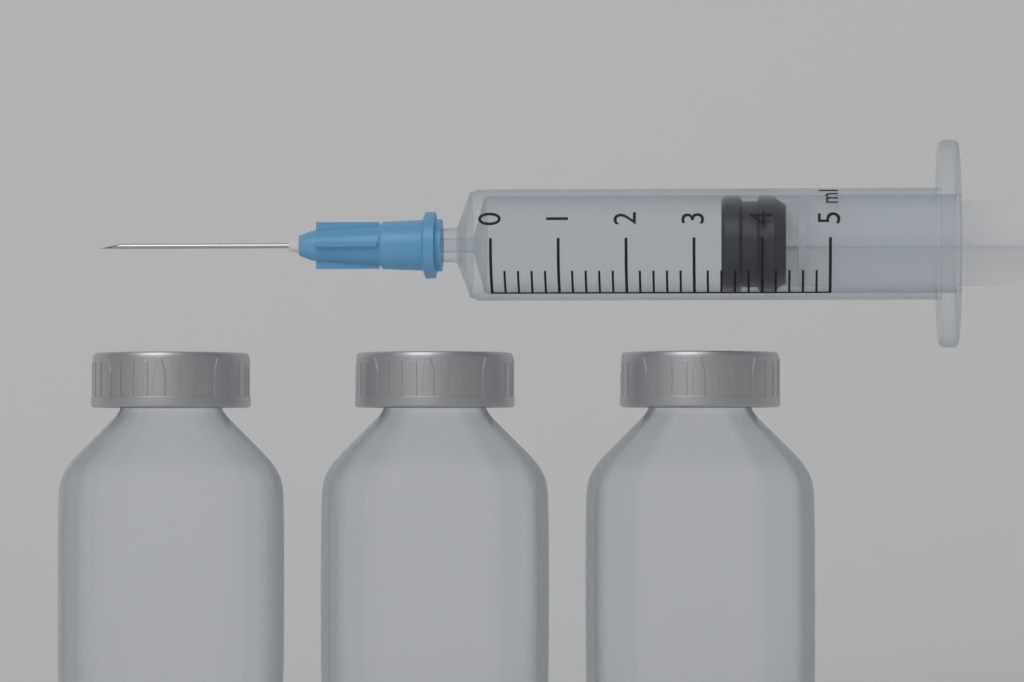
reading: 3.4 ml
